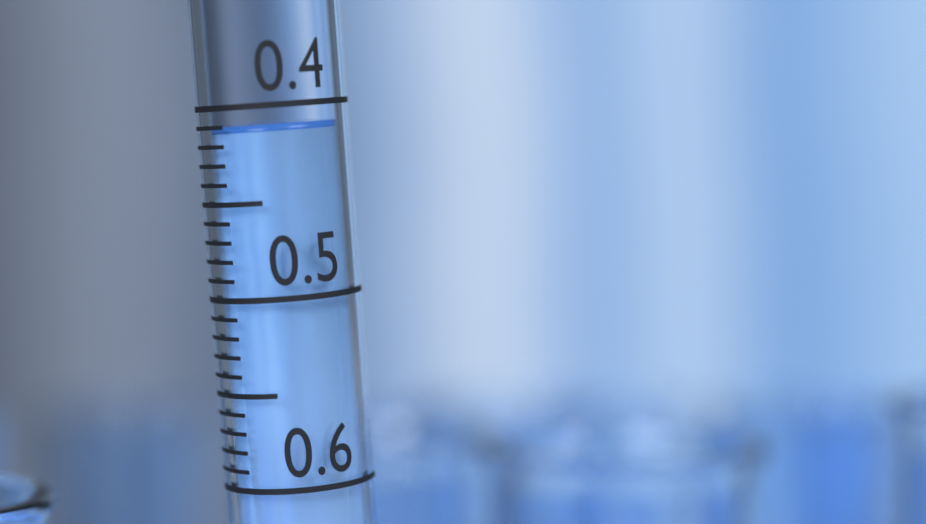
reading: 0.41 (no unit)
